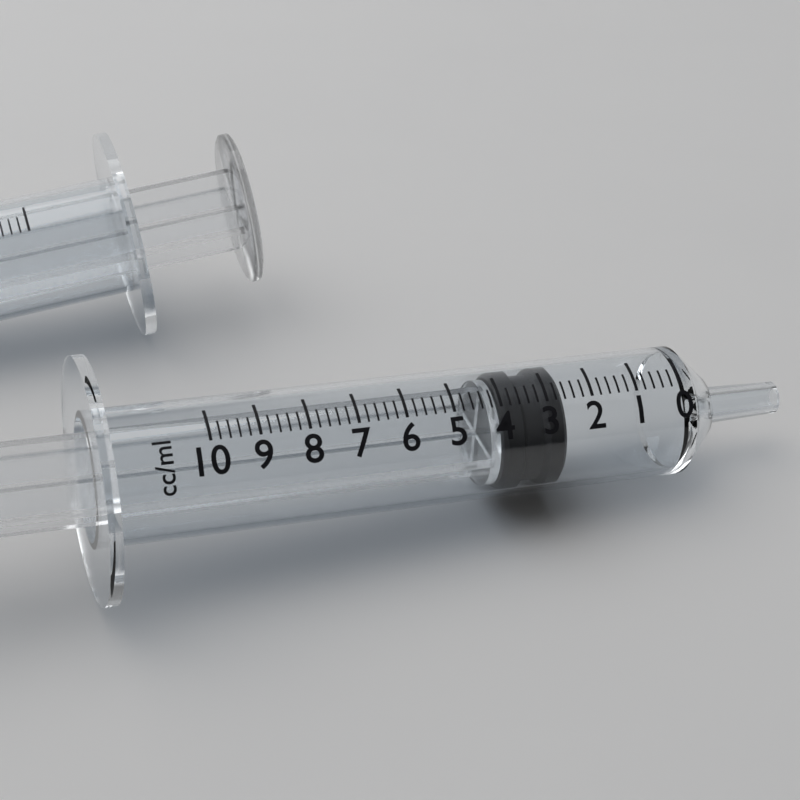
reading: 2.6 ml
